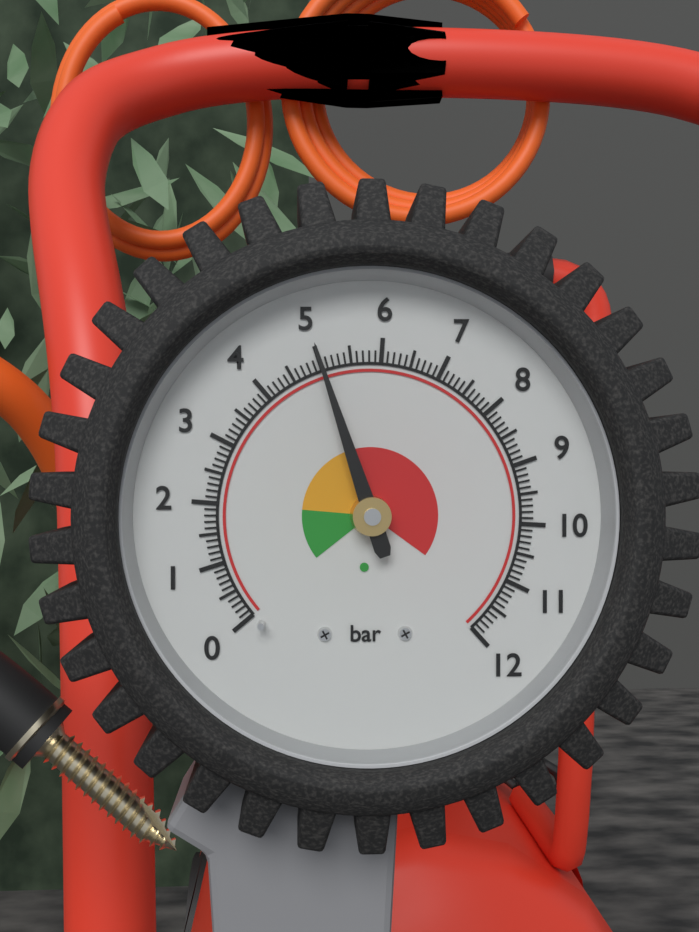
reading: 5.0 bar
